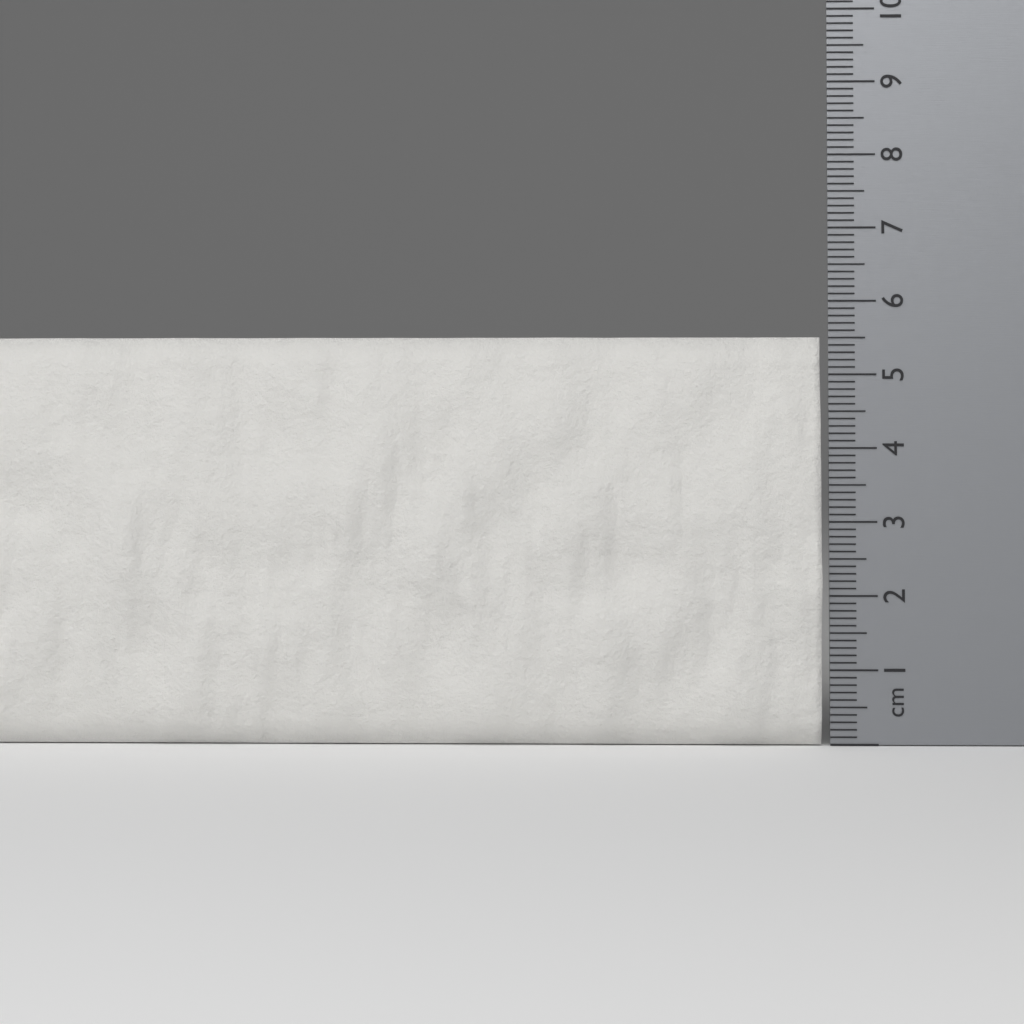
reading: 5.5 cm
